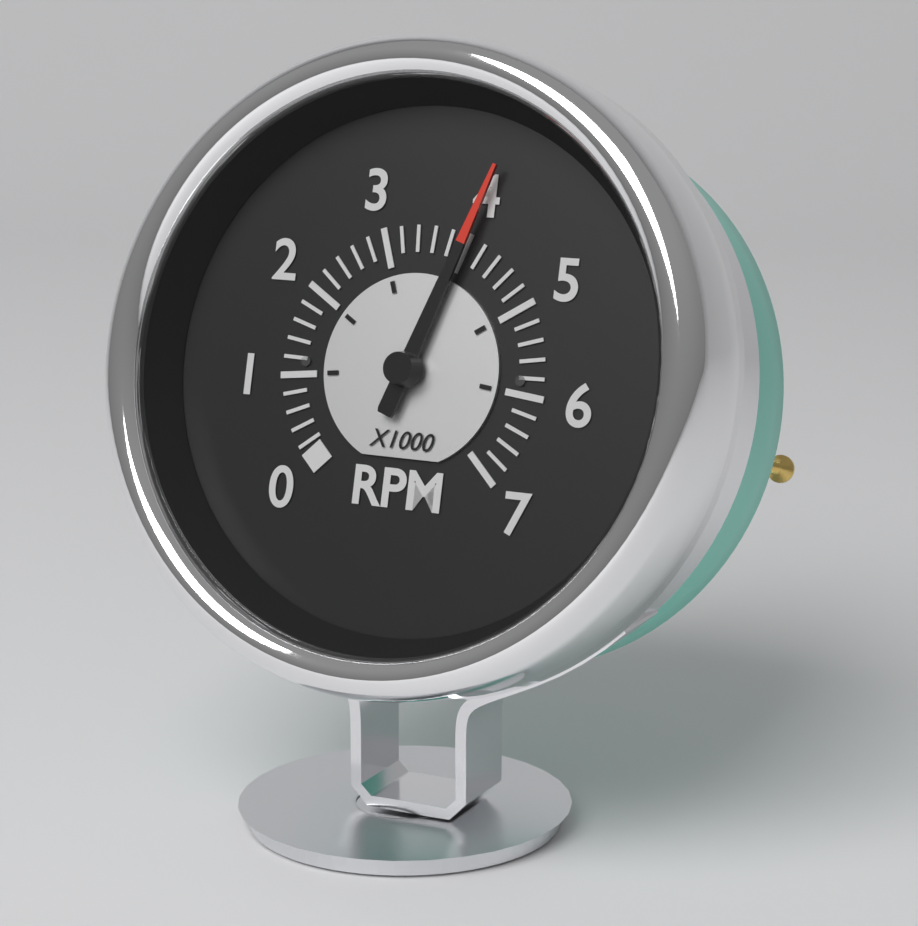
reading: 4000 RPM
